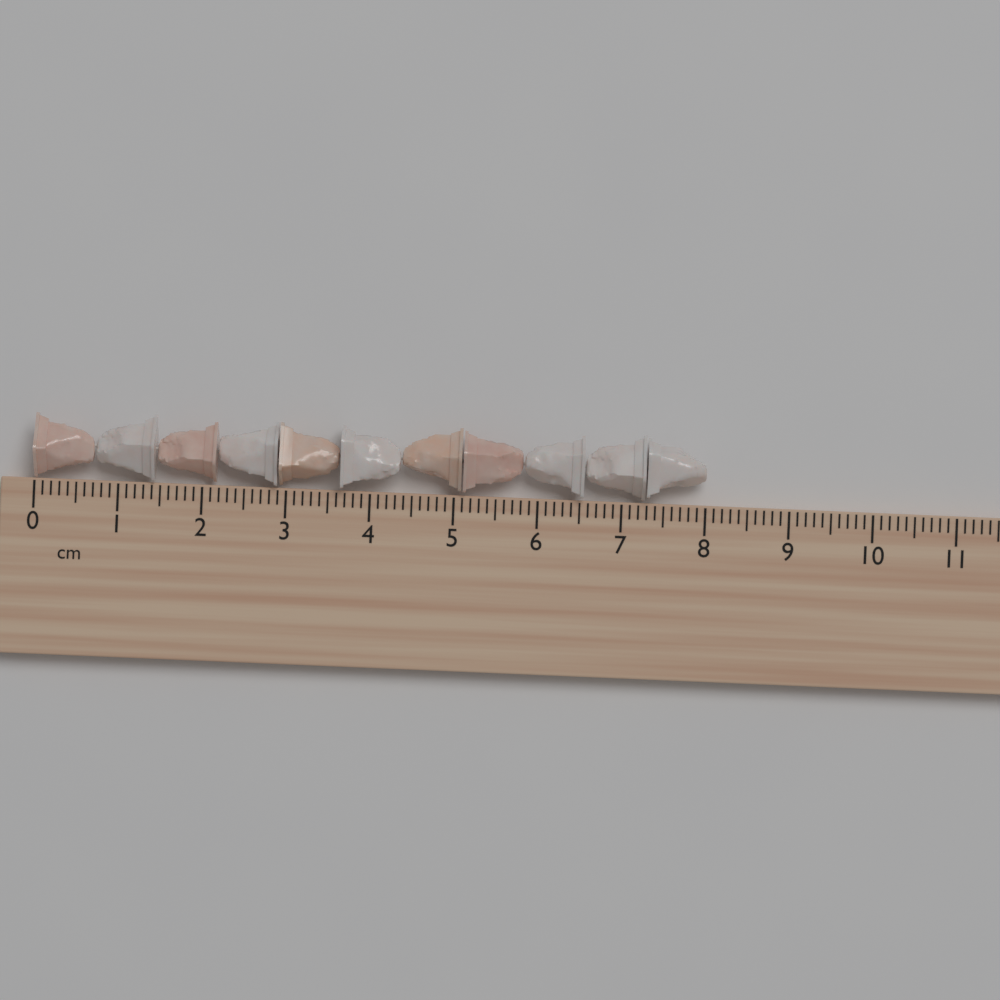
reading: 8.0 cm
